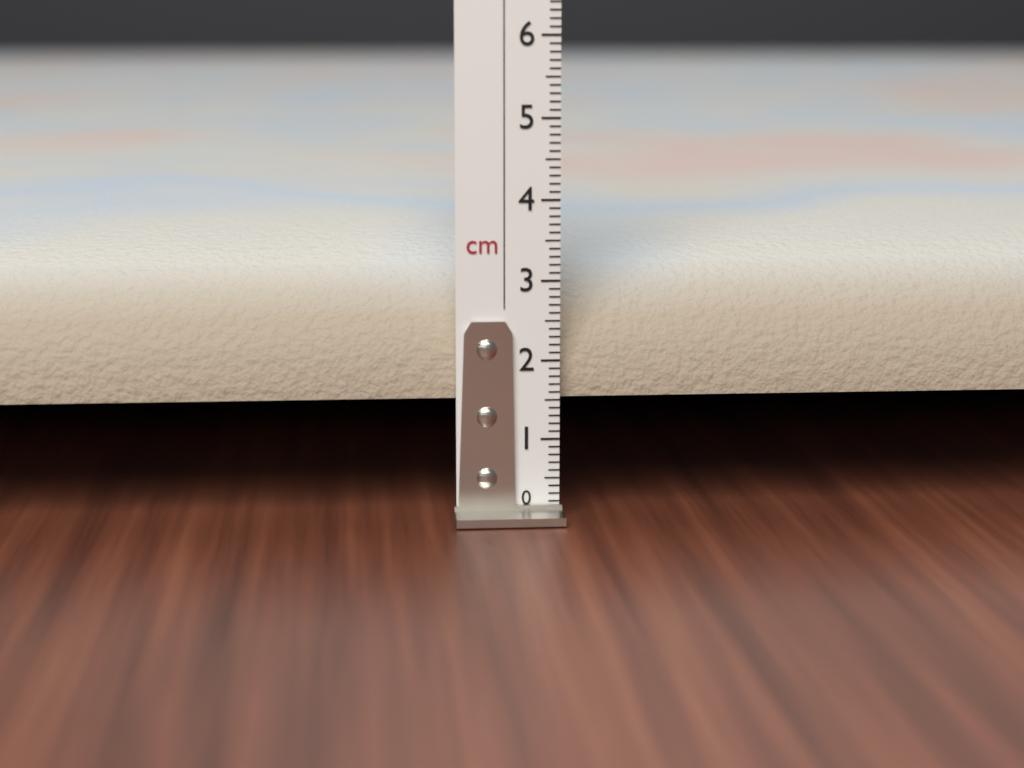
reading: 3.7 cm
